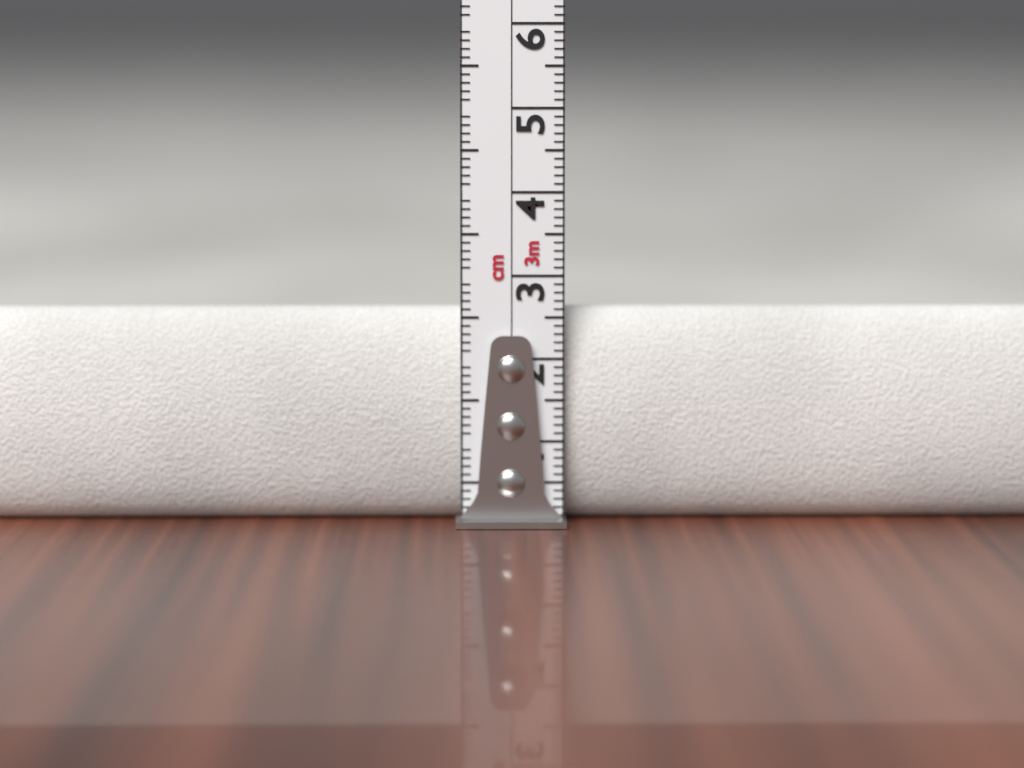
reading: 2.6 cm
